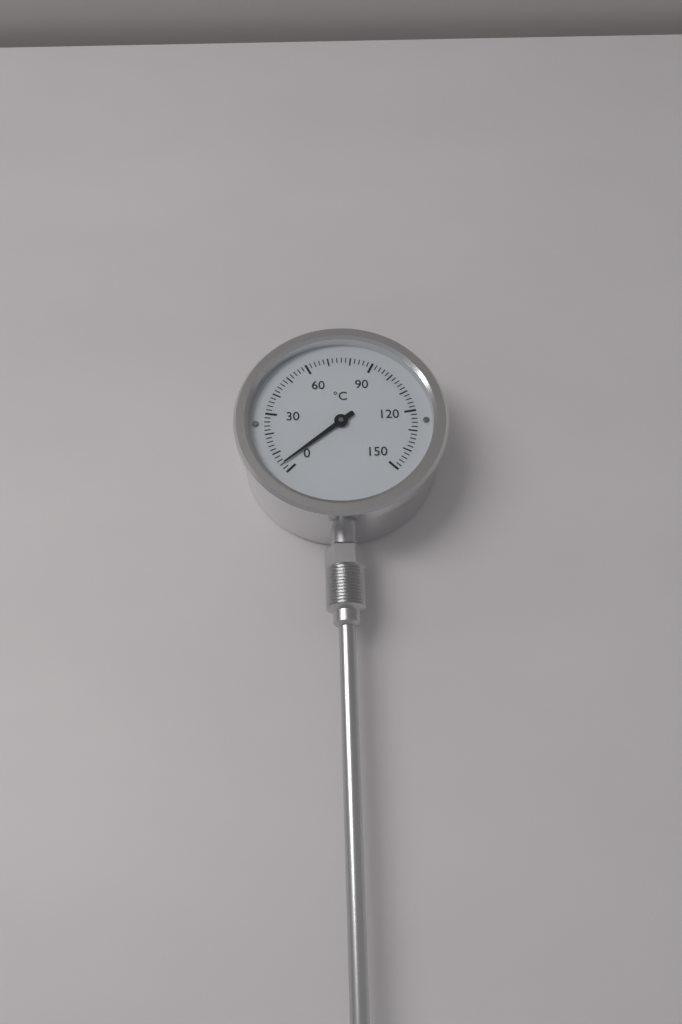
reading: 4 °C
